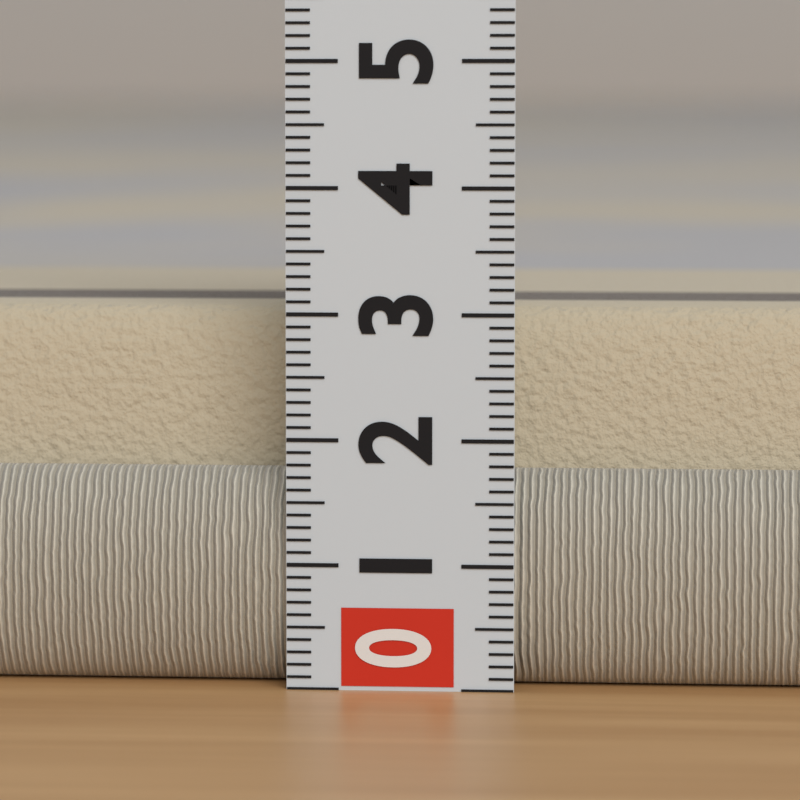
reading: 3.0 (no unit)
